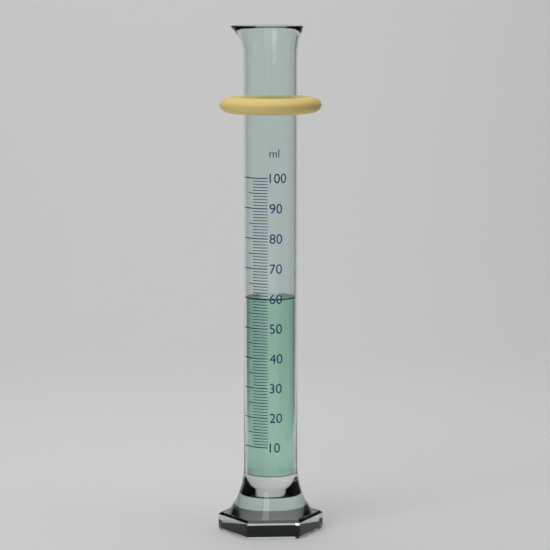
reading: 60 ml
